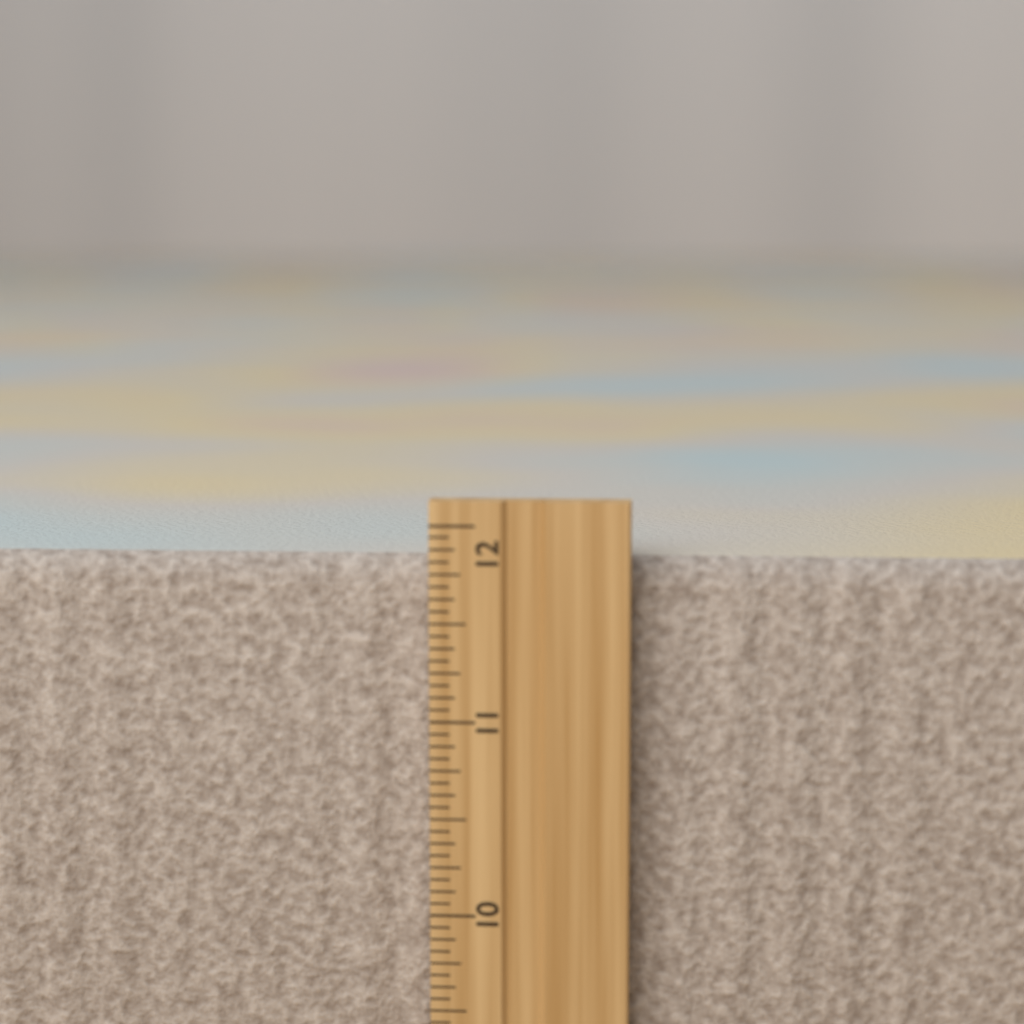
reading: 11.8125 inch
